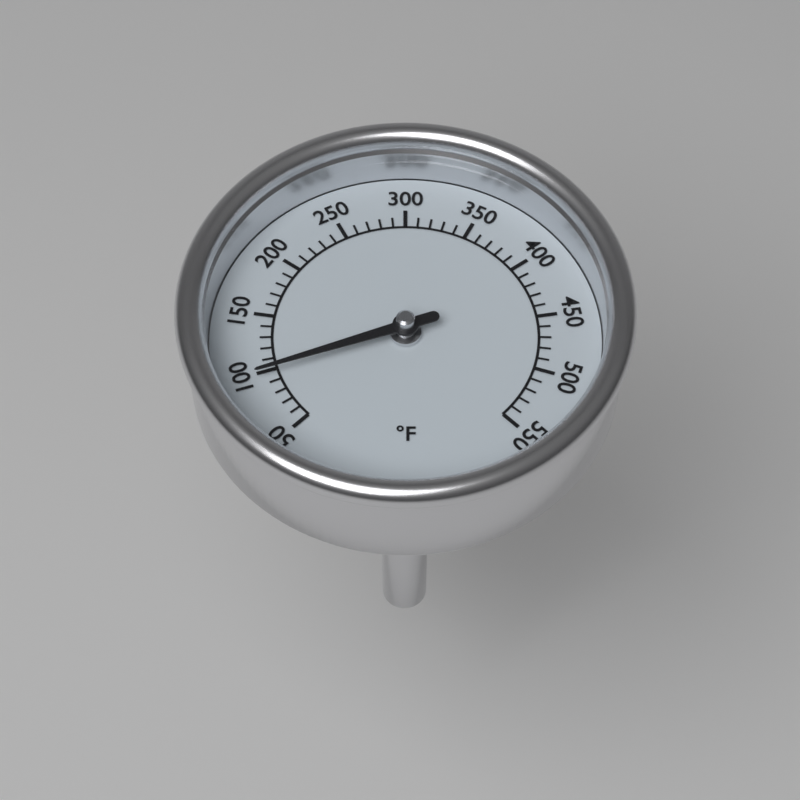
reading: 97 °F
